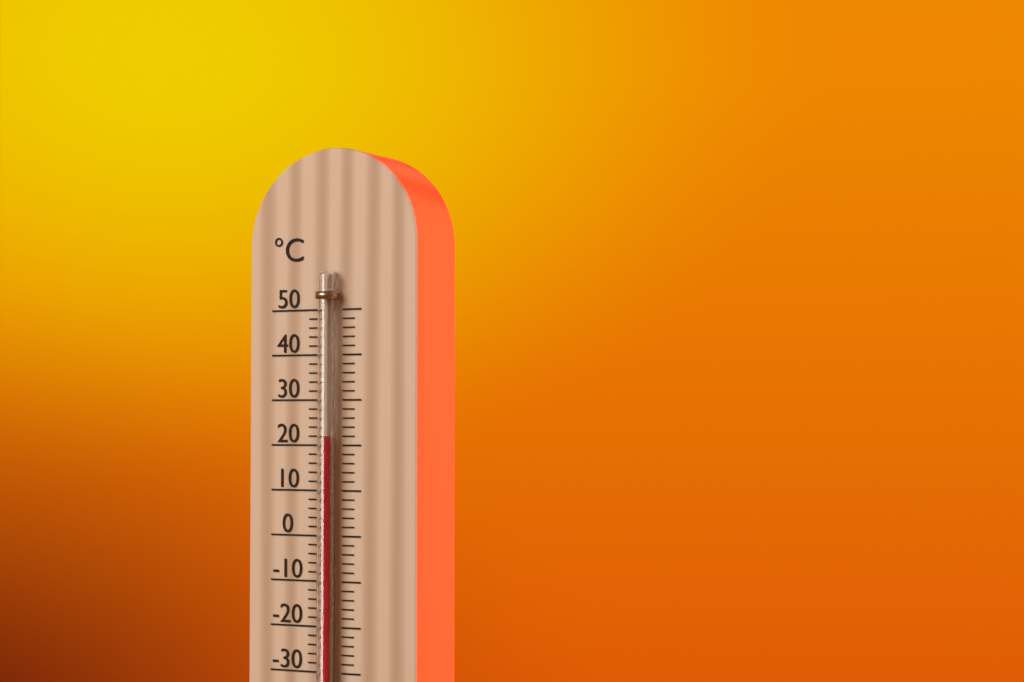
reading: 22 °C
